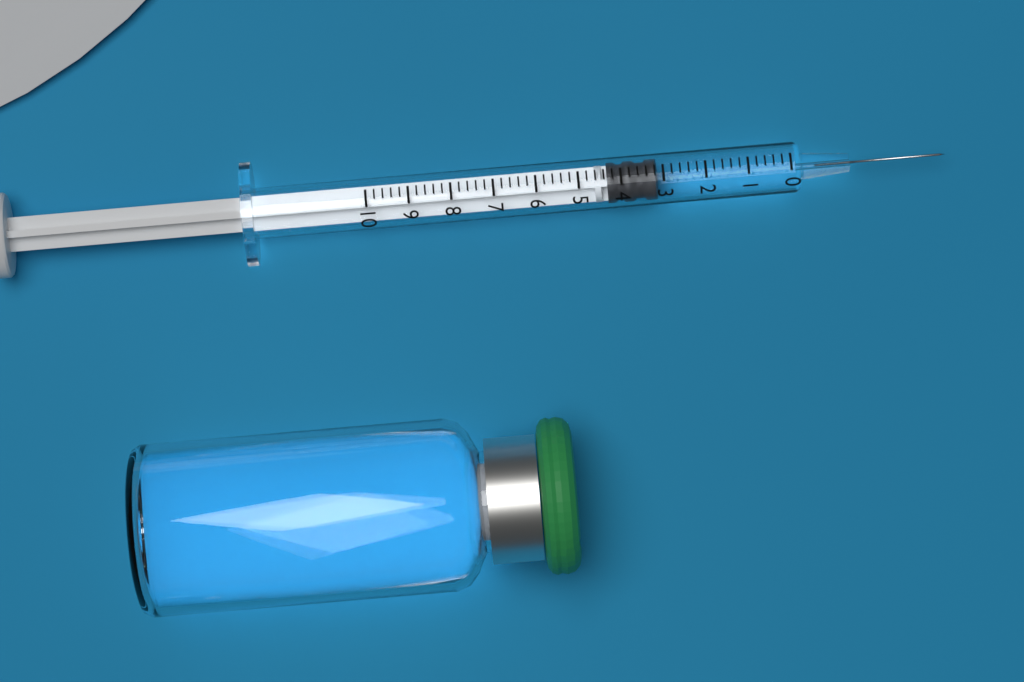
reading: 3.2 (no unit)
